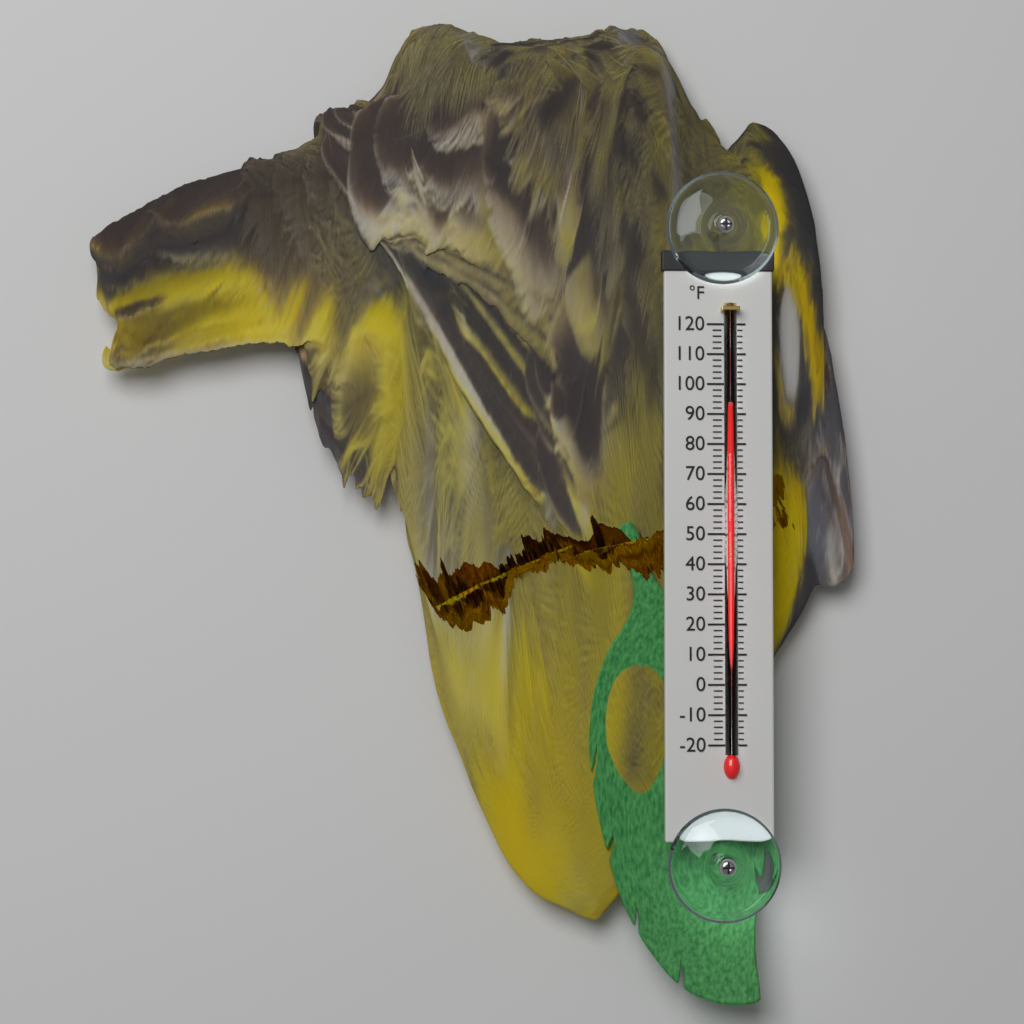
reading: 92 °F
